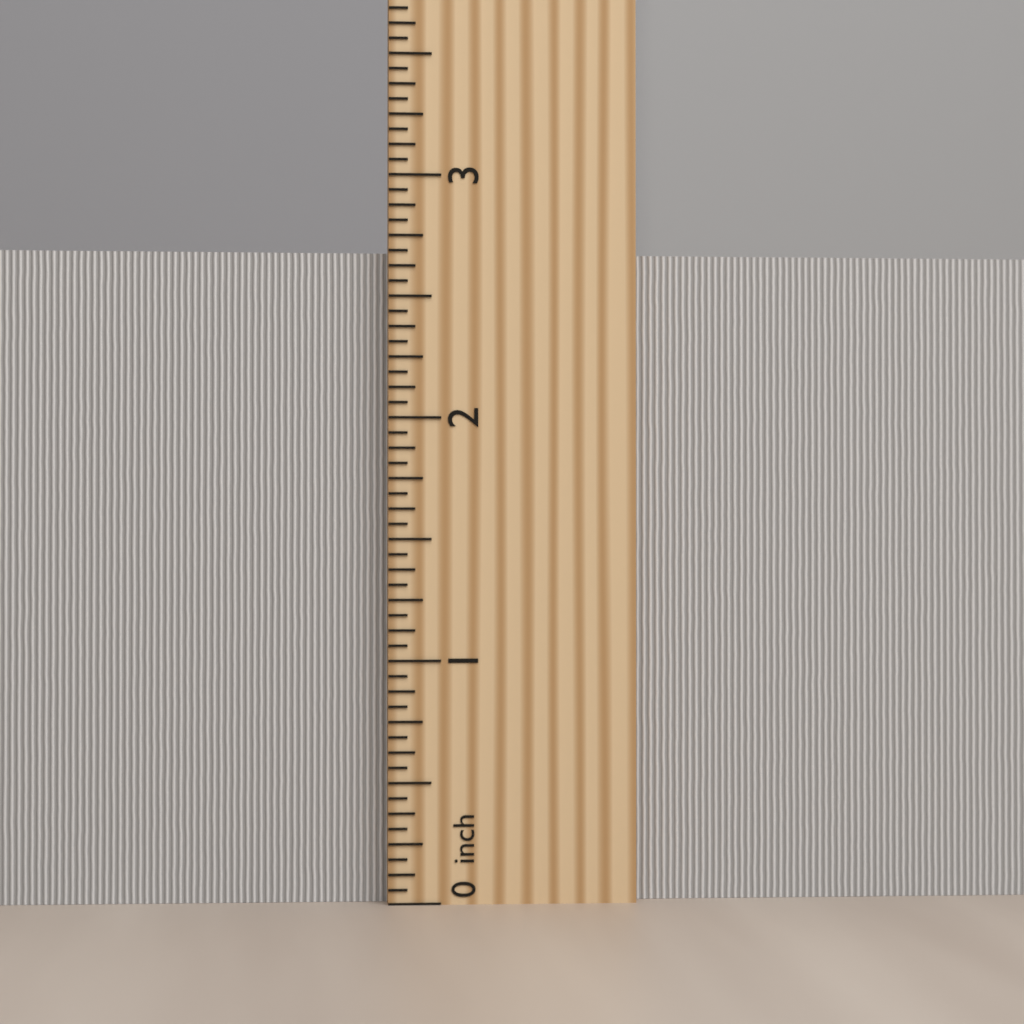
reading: 2.6875 inch
